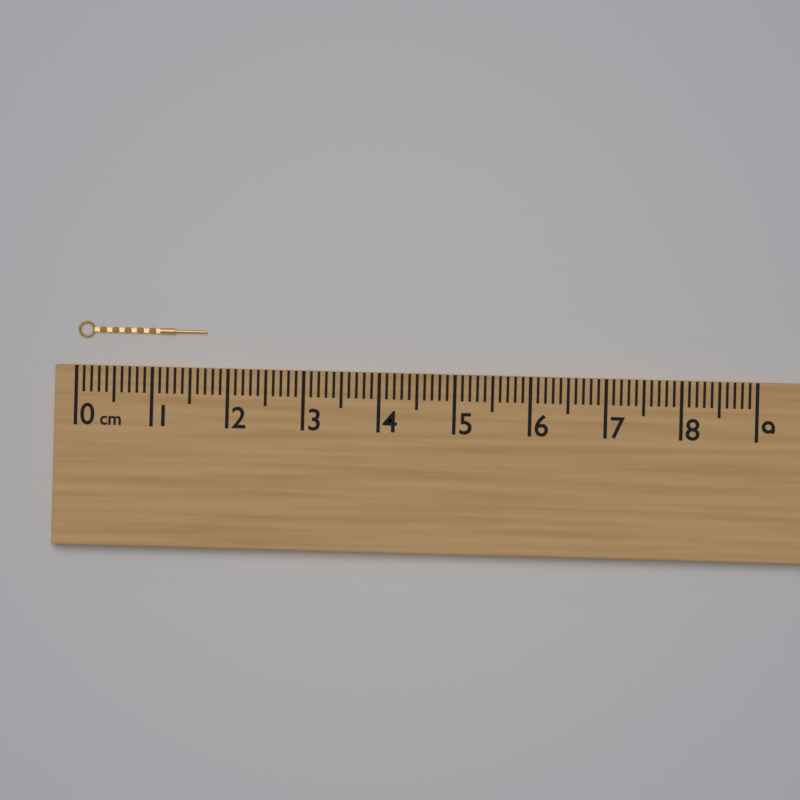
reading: 1.7 cm
